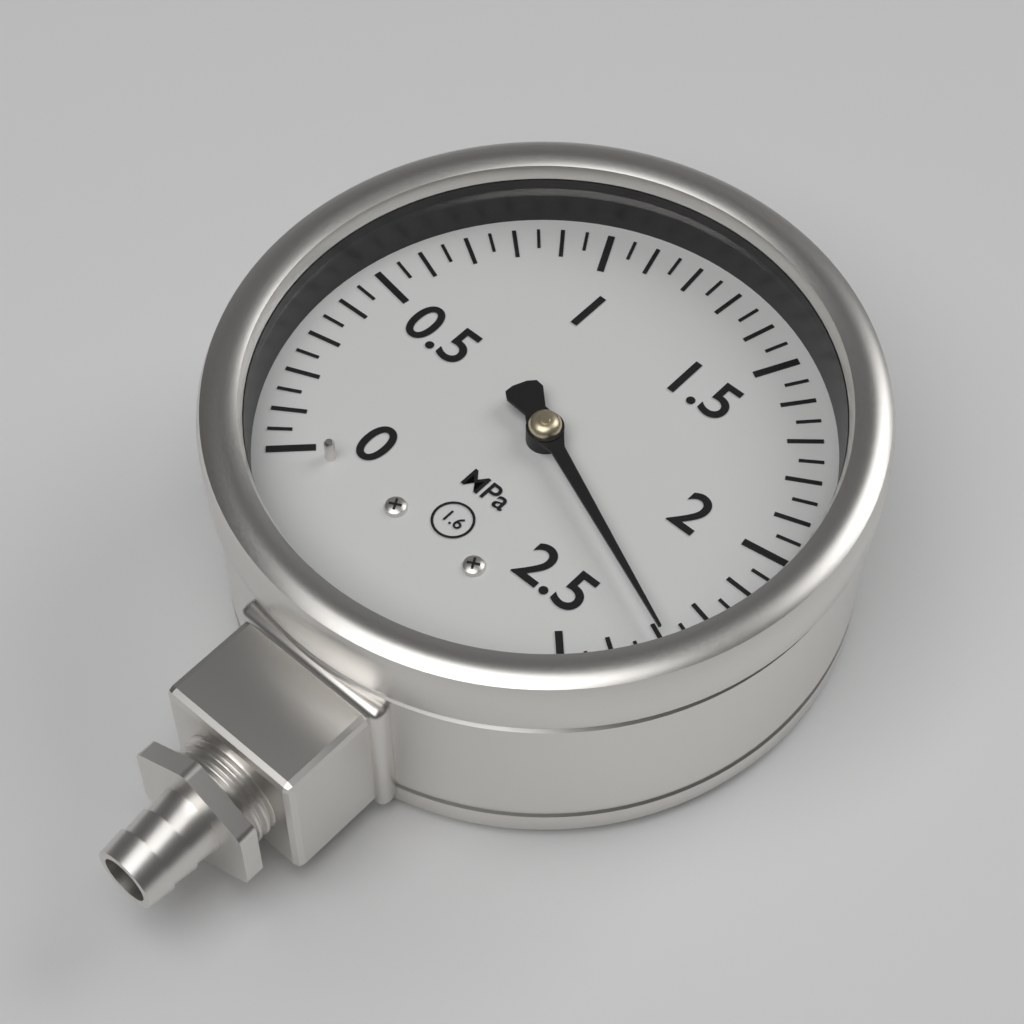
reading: 2.30 MPa
